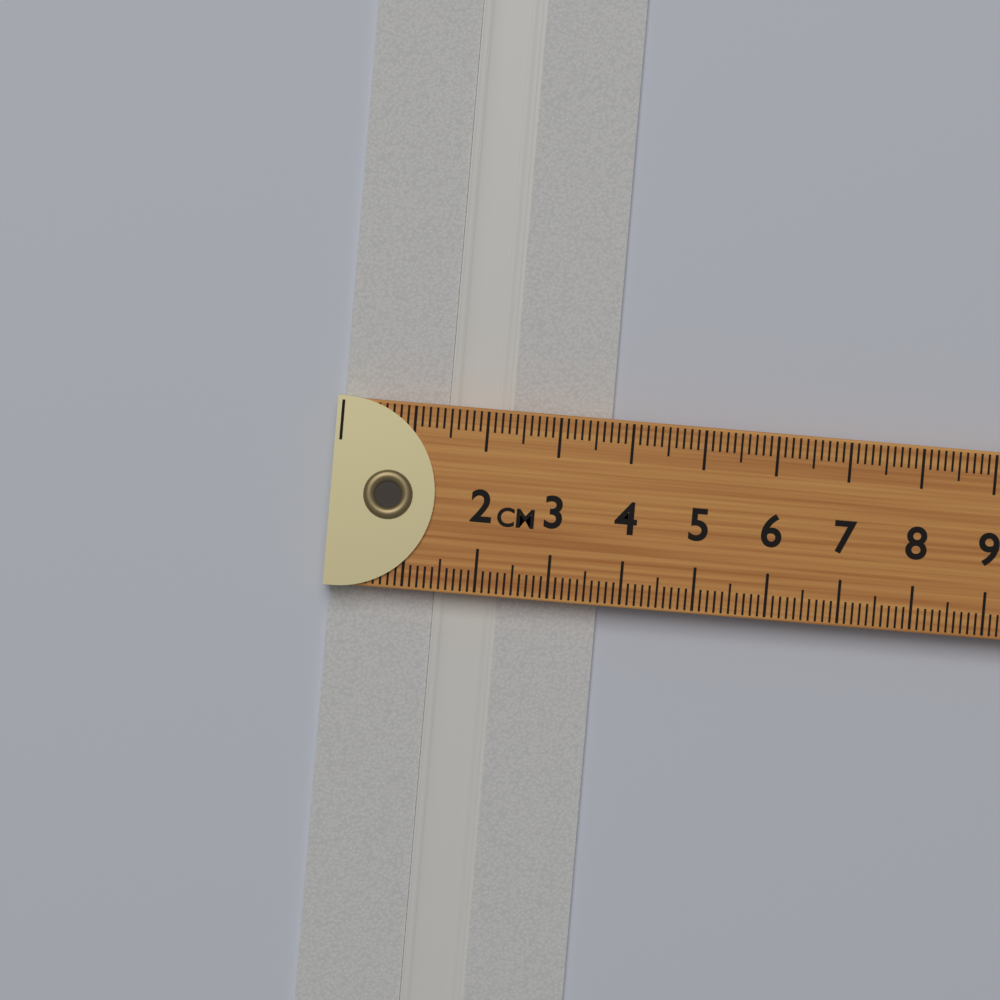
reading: 3.7 cm
